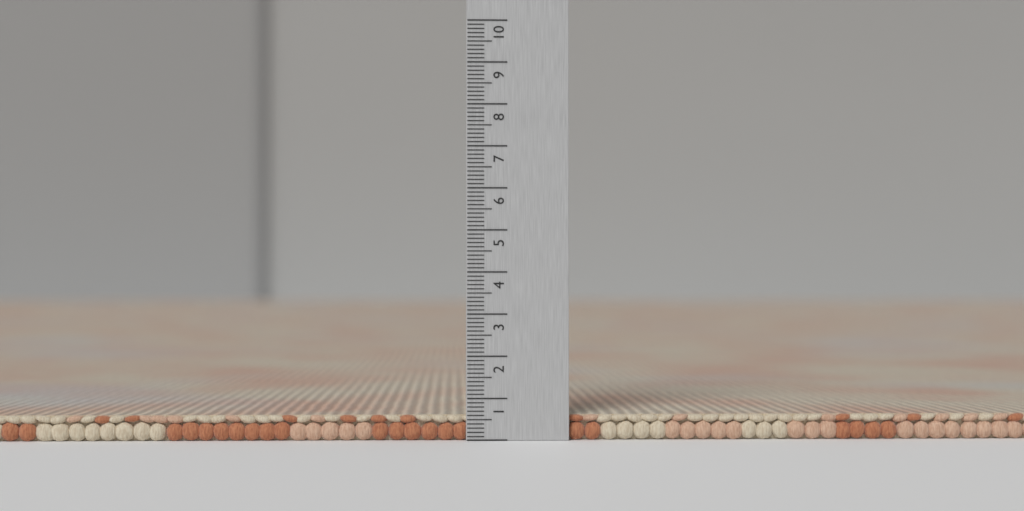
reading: 0.6 (no unit)
